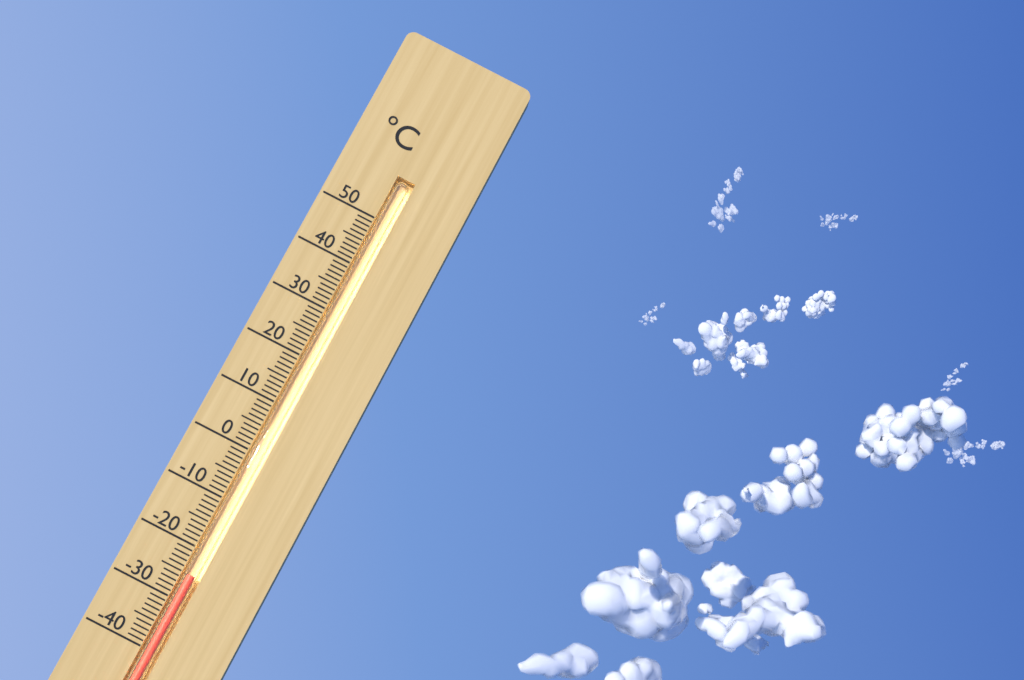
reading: -25 °C
